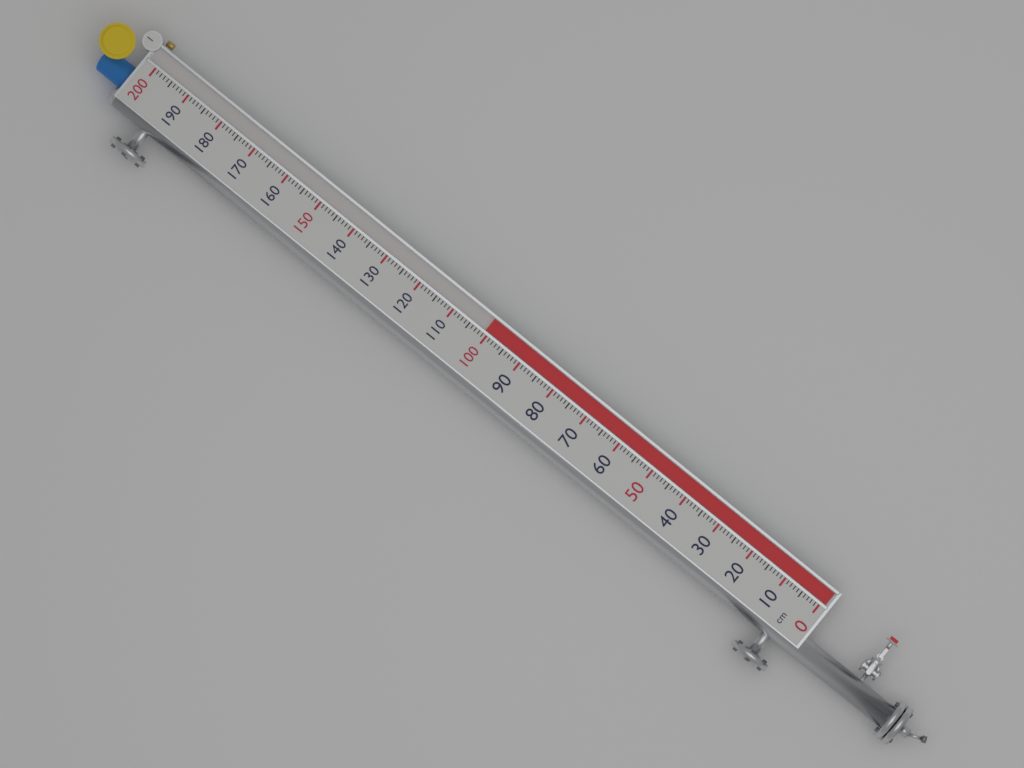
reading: 101 cm
